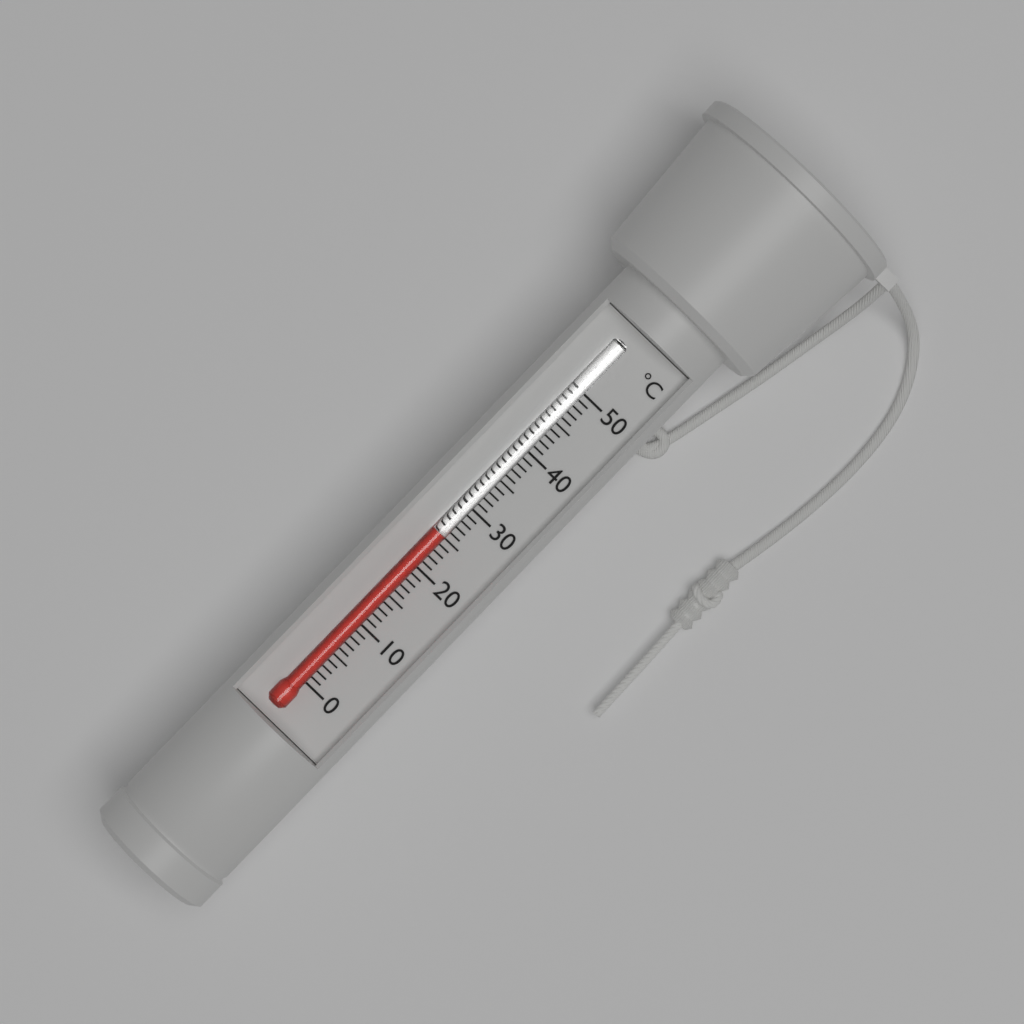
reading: 25 °C
